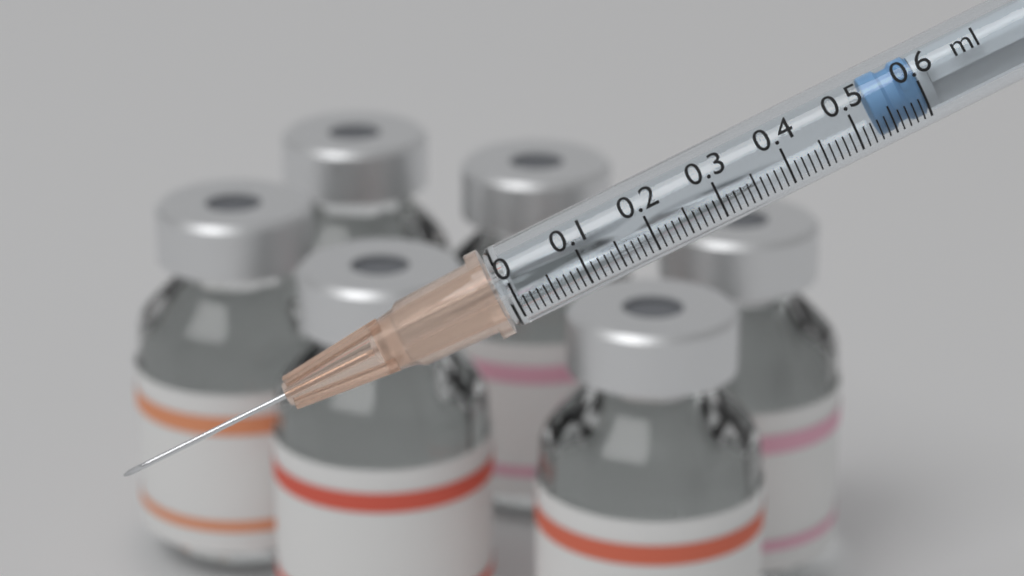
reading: 0.53 ml
